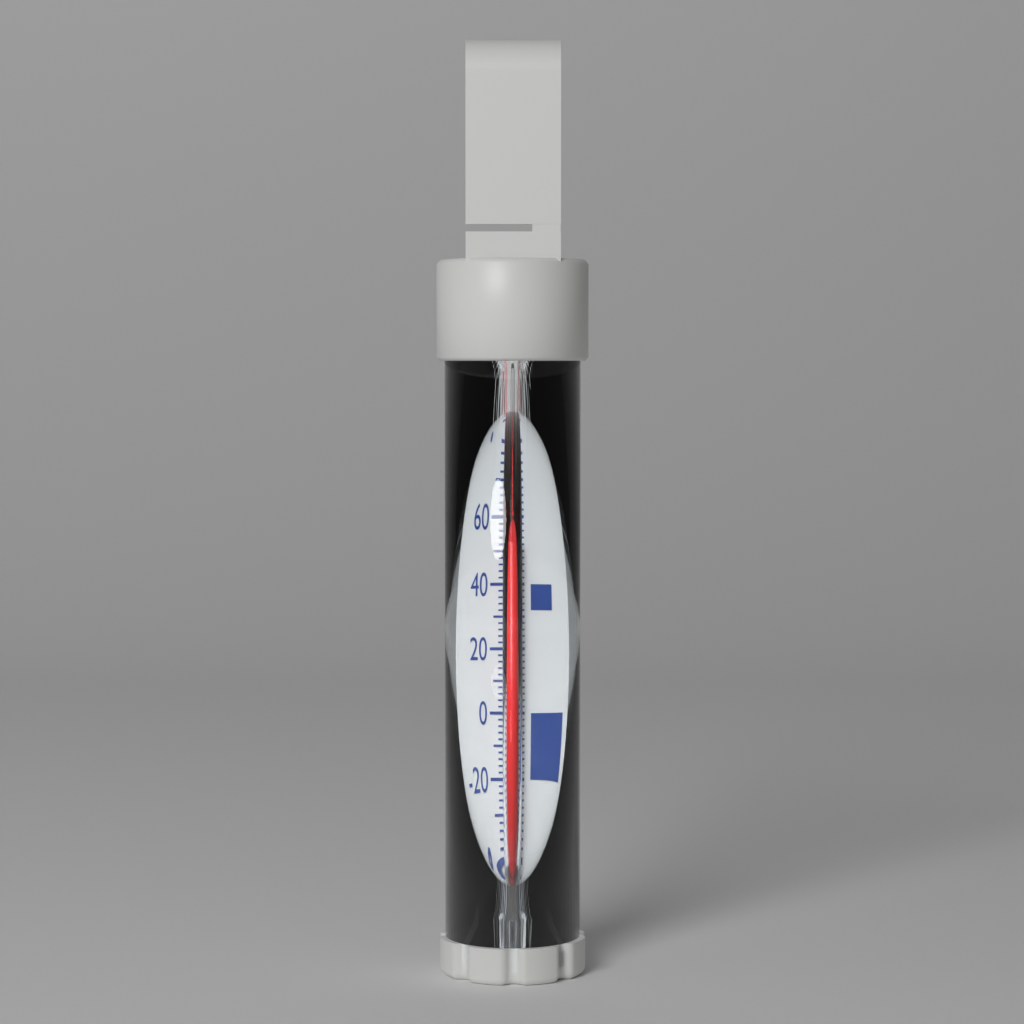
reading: 54 °F
